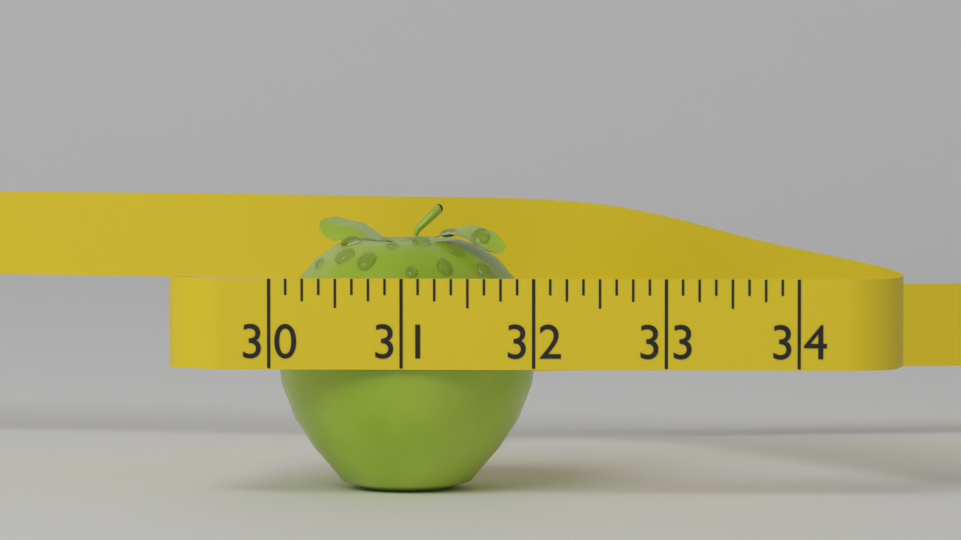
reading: 32.000 (no unit)
